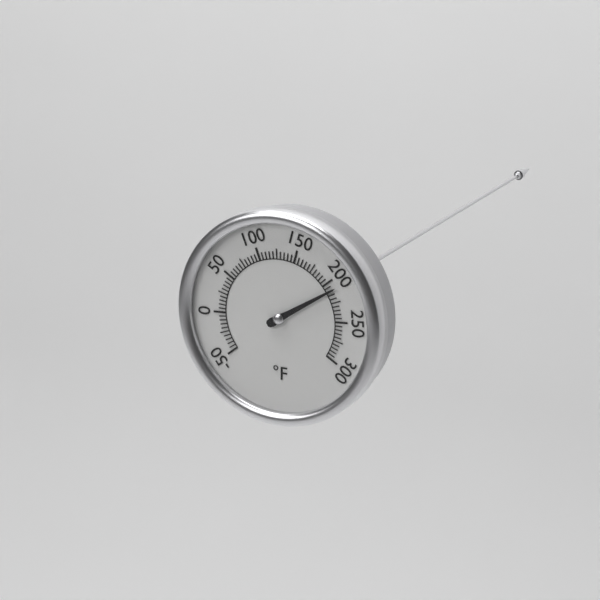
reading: 210 °F
